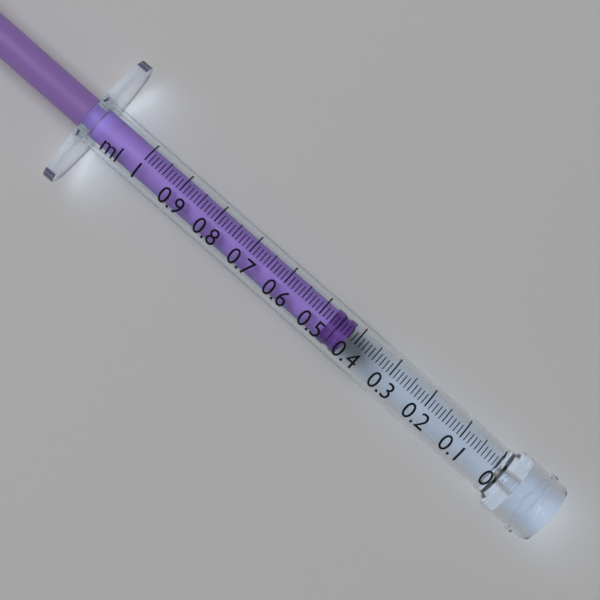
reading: 0.42 ml
